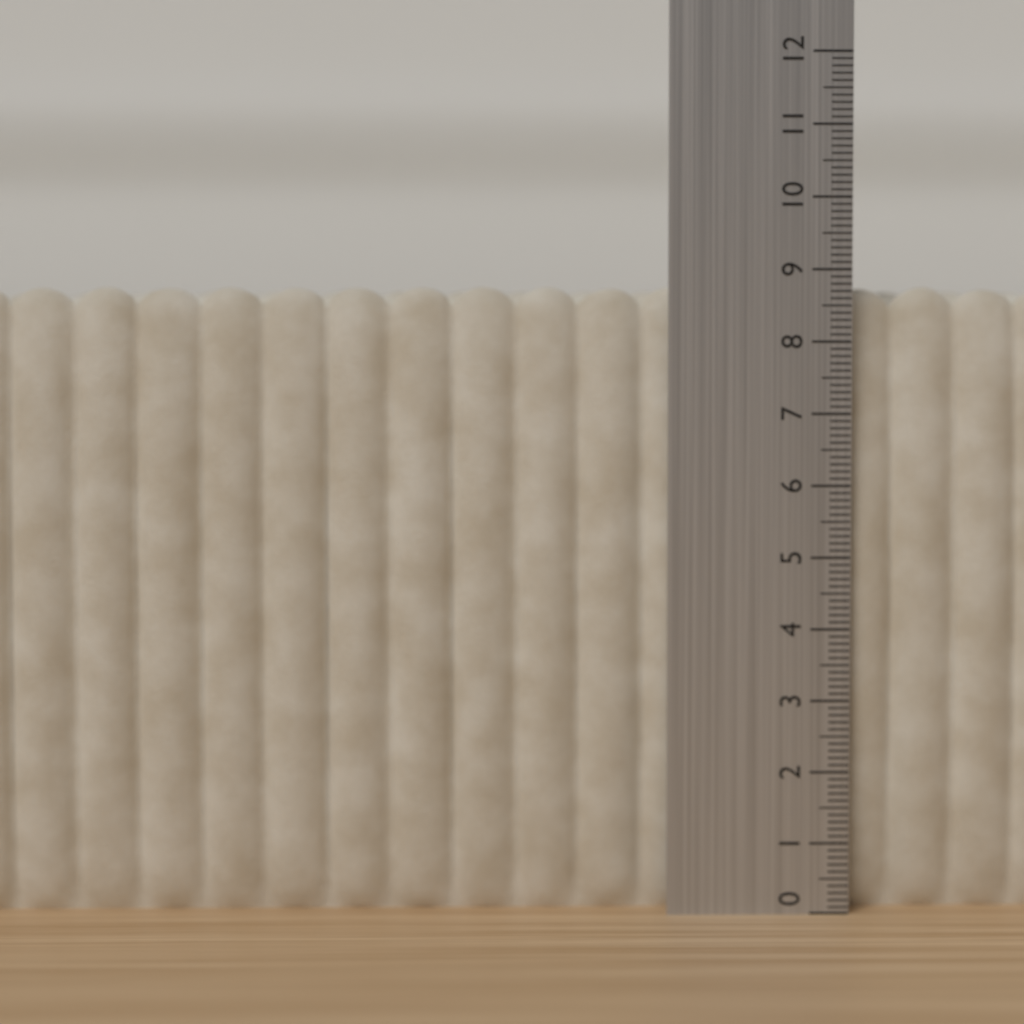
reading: 8.8 (no unit)
